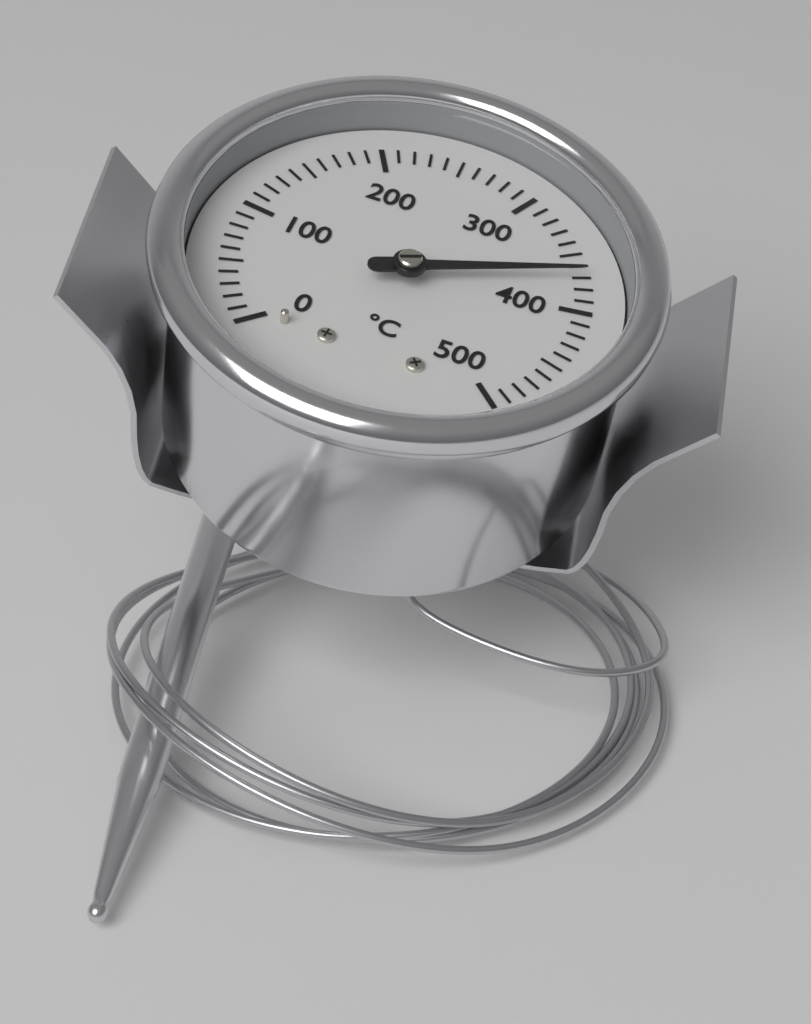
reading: 370 °C
